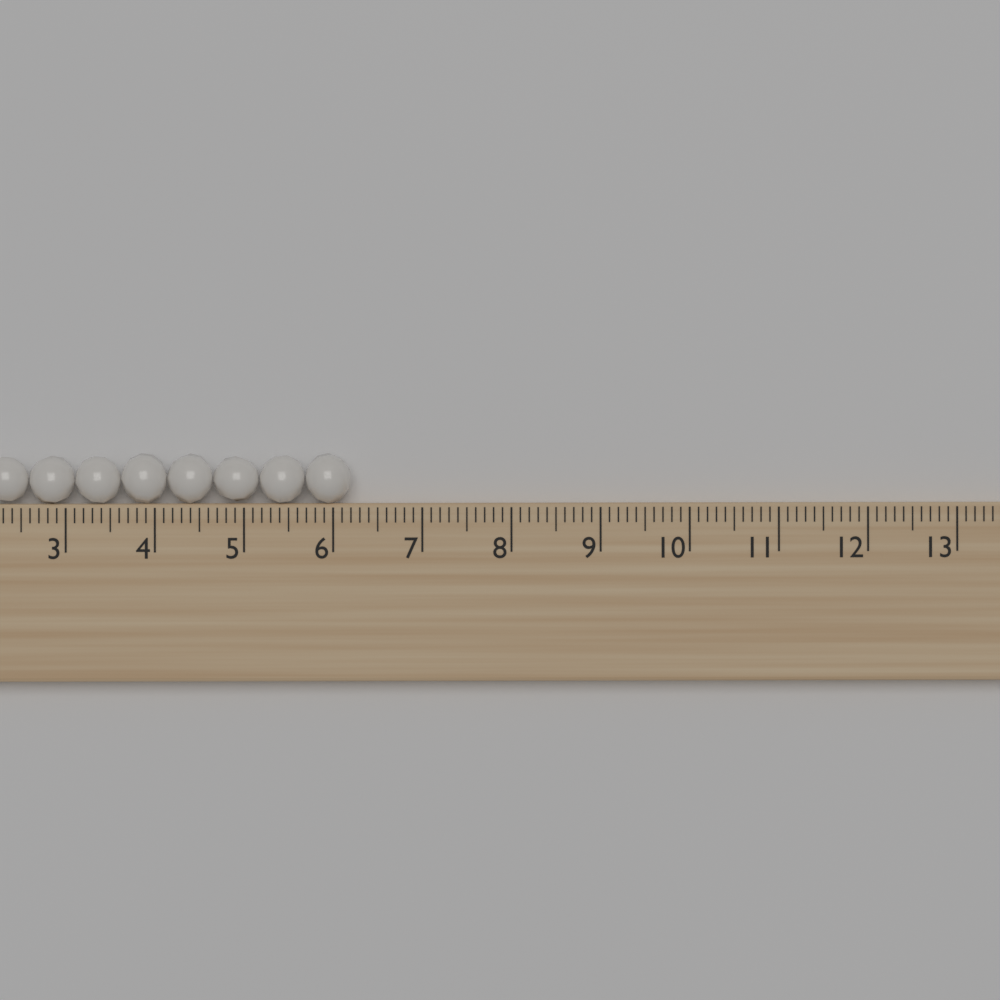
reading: 6.2 (no unit)
